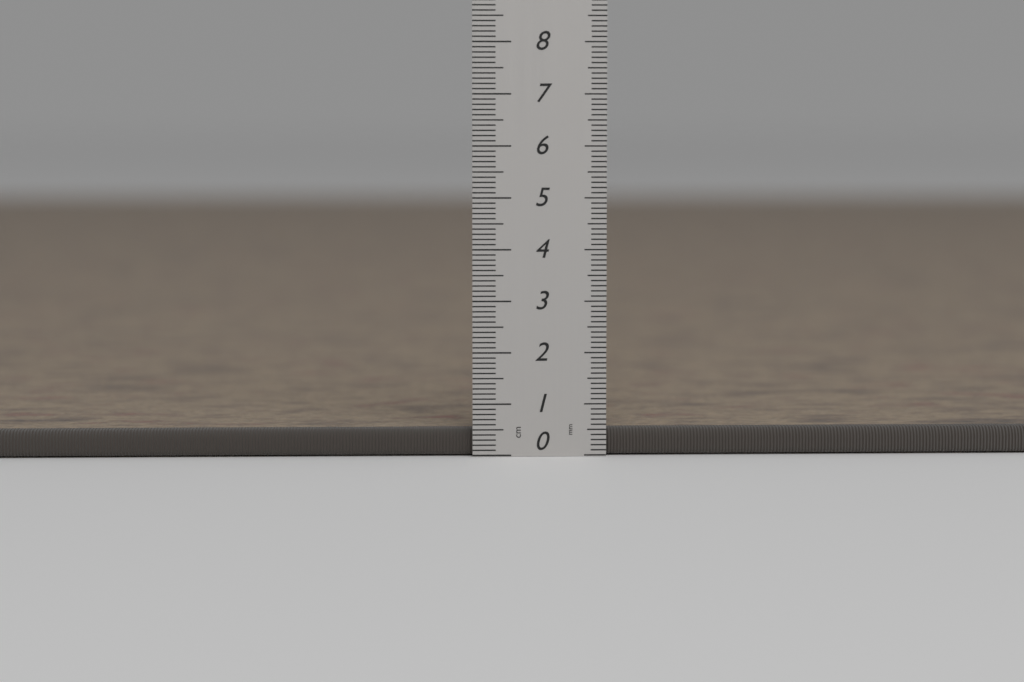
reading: 0.5 cm
